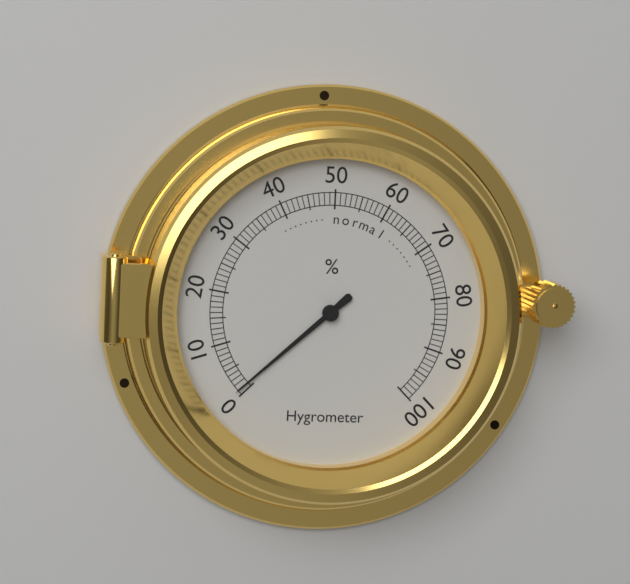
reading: 1 %
